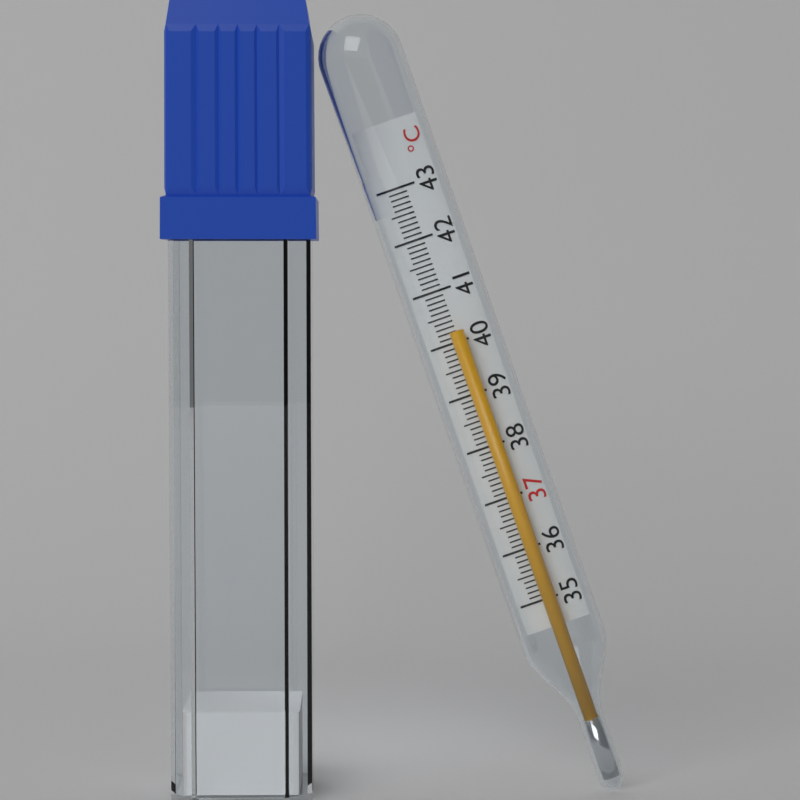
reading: 40.2 °C
